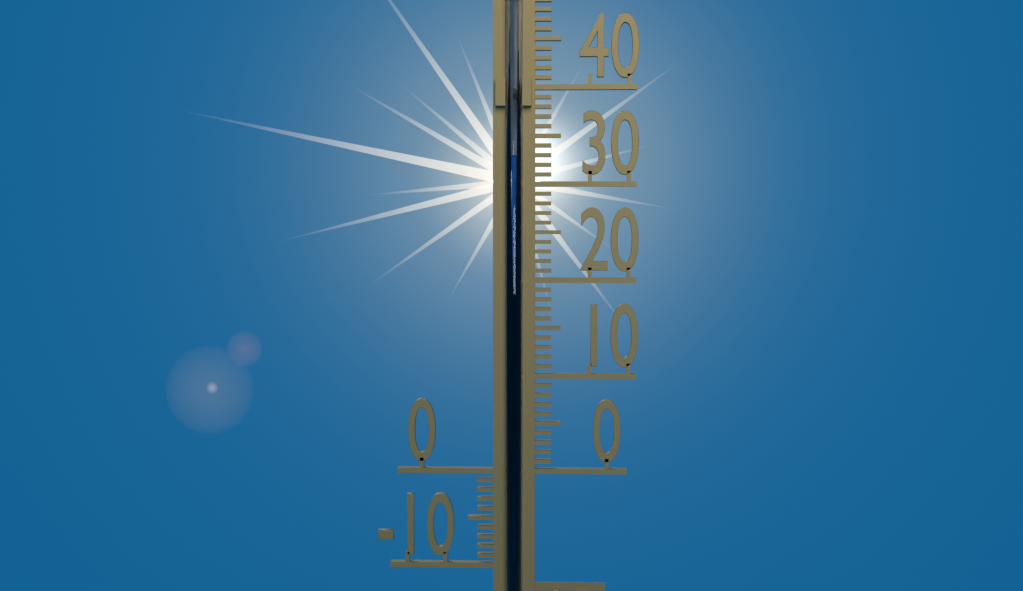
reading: 33 °C
